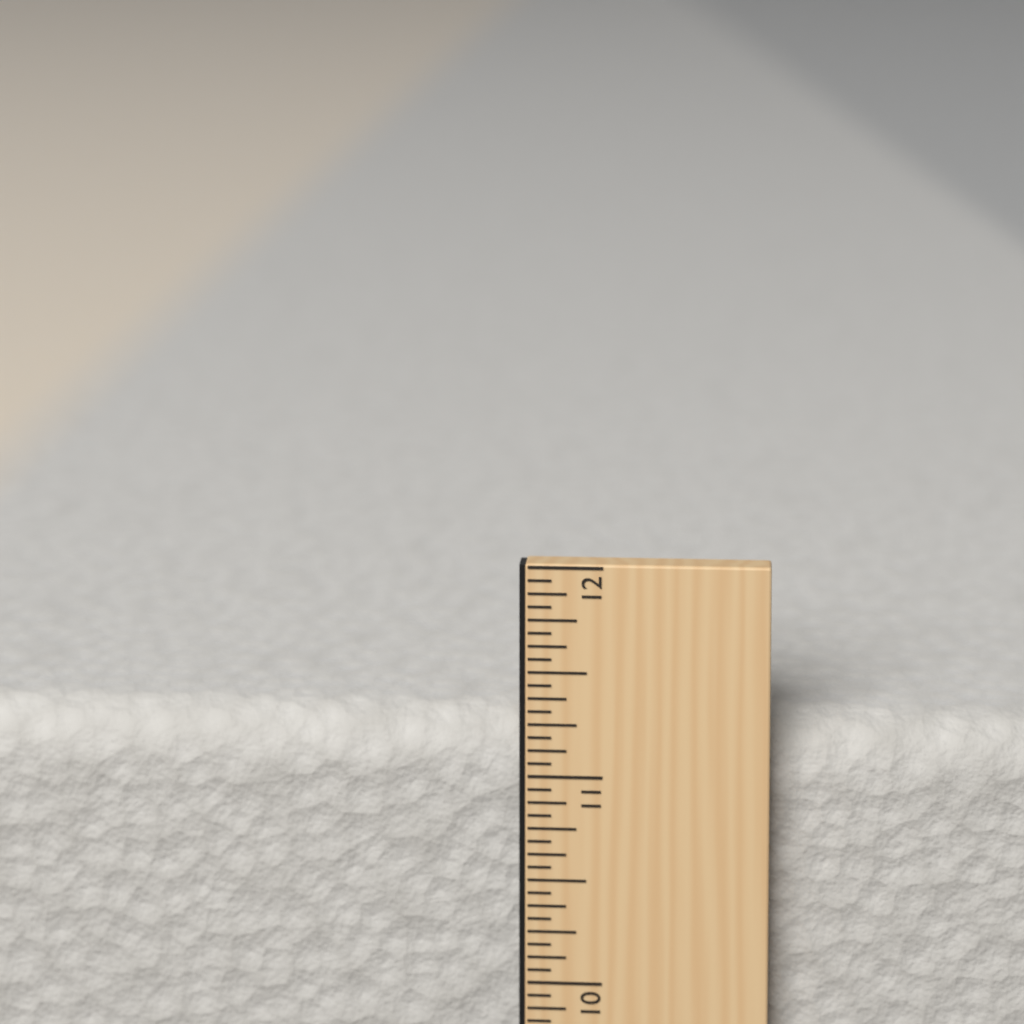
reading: 11.2500 in
